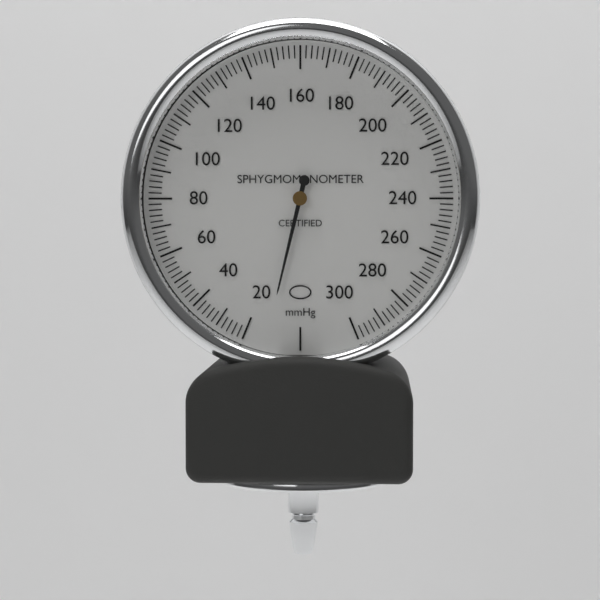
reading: 12 mmHg
